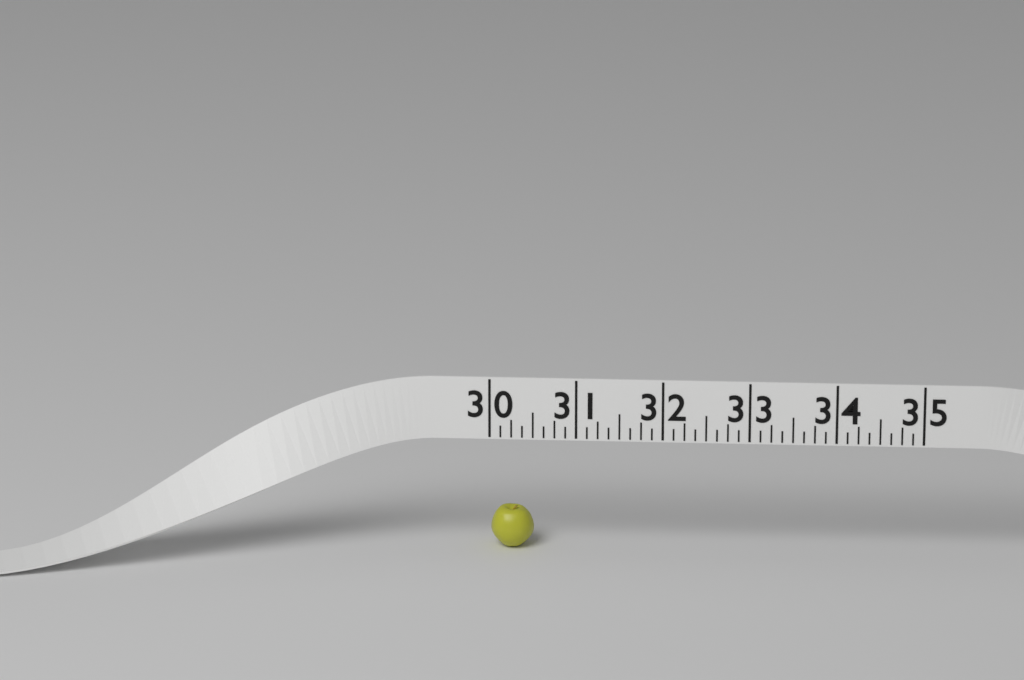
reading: 30.500 (no unit)
